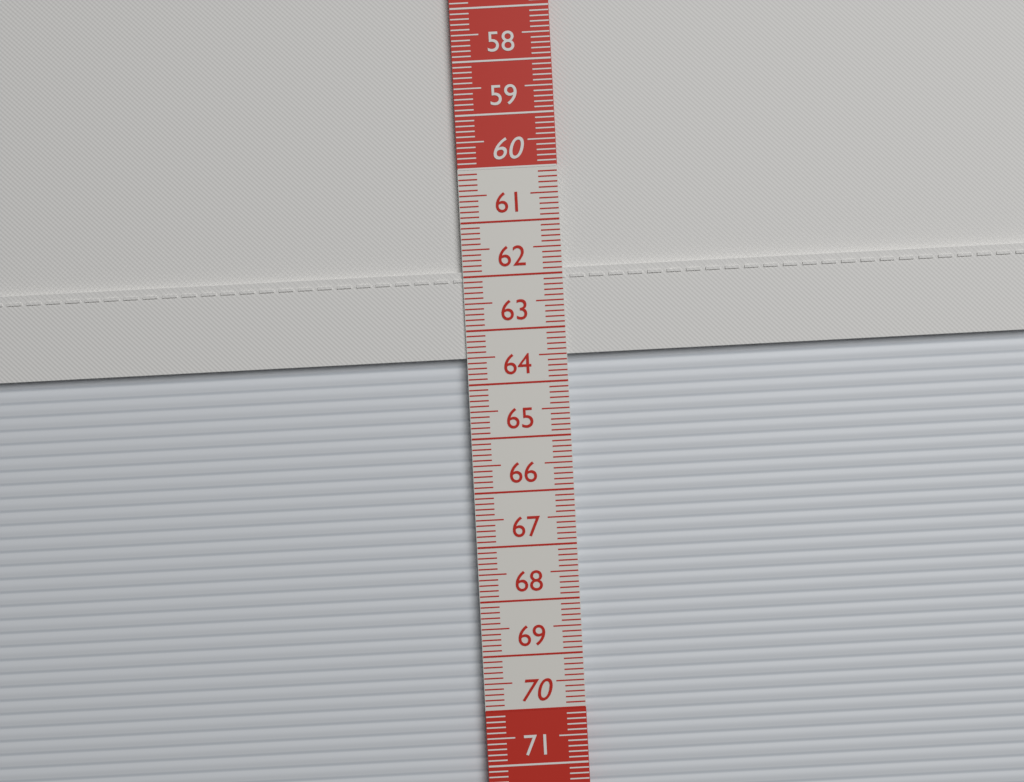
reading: 63.5 cm
